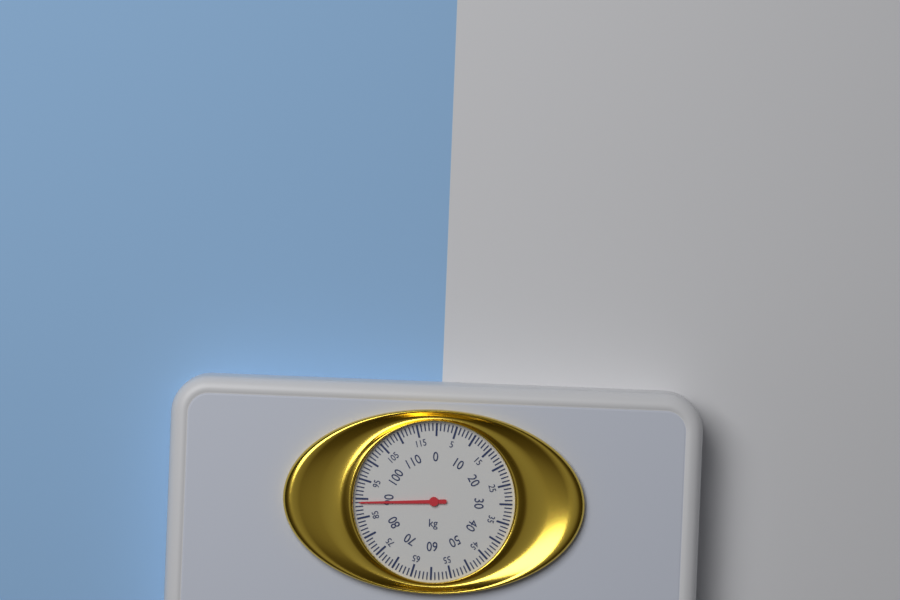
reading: 89 kg
